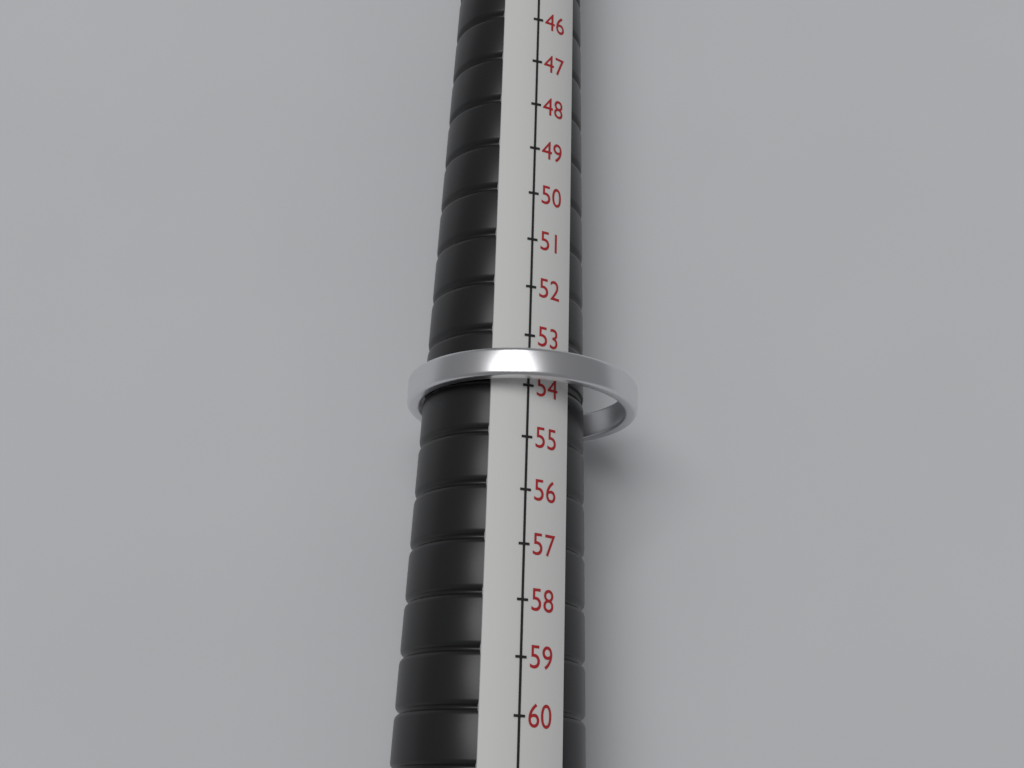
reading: 54 (no unit)
